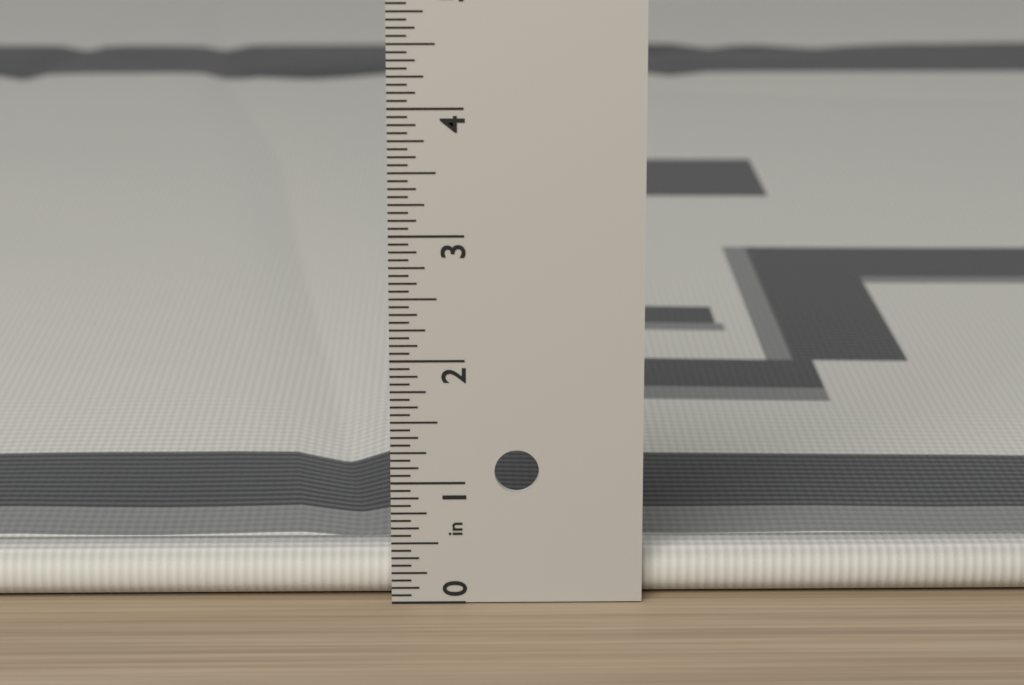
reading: 0.3750 in
